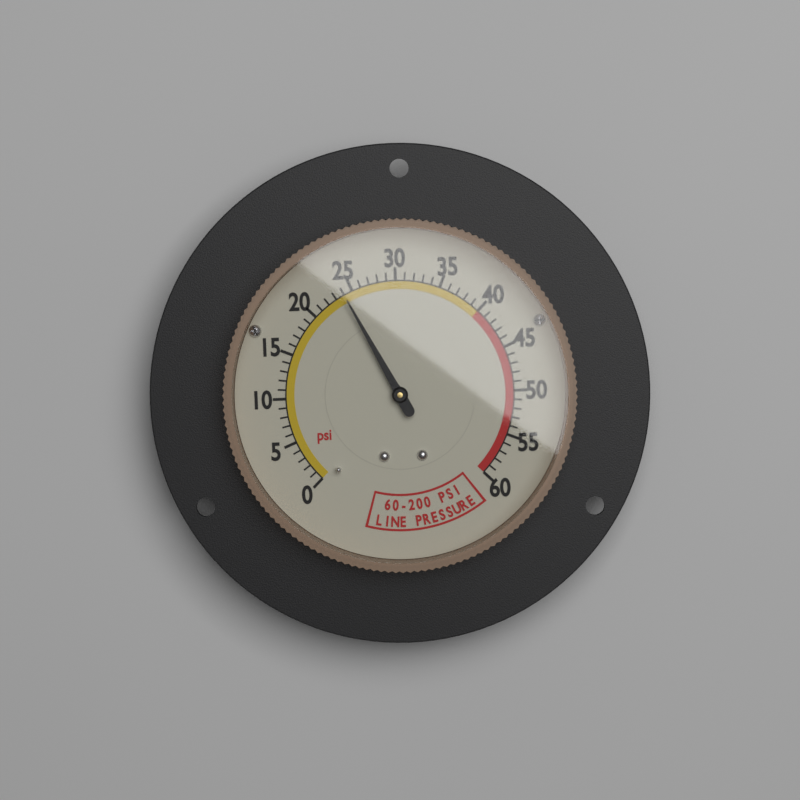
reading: 24 psi
